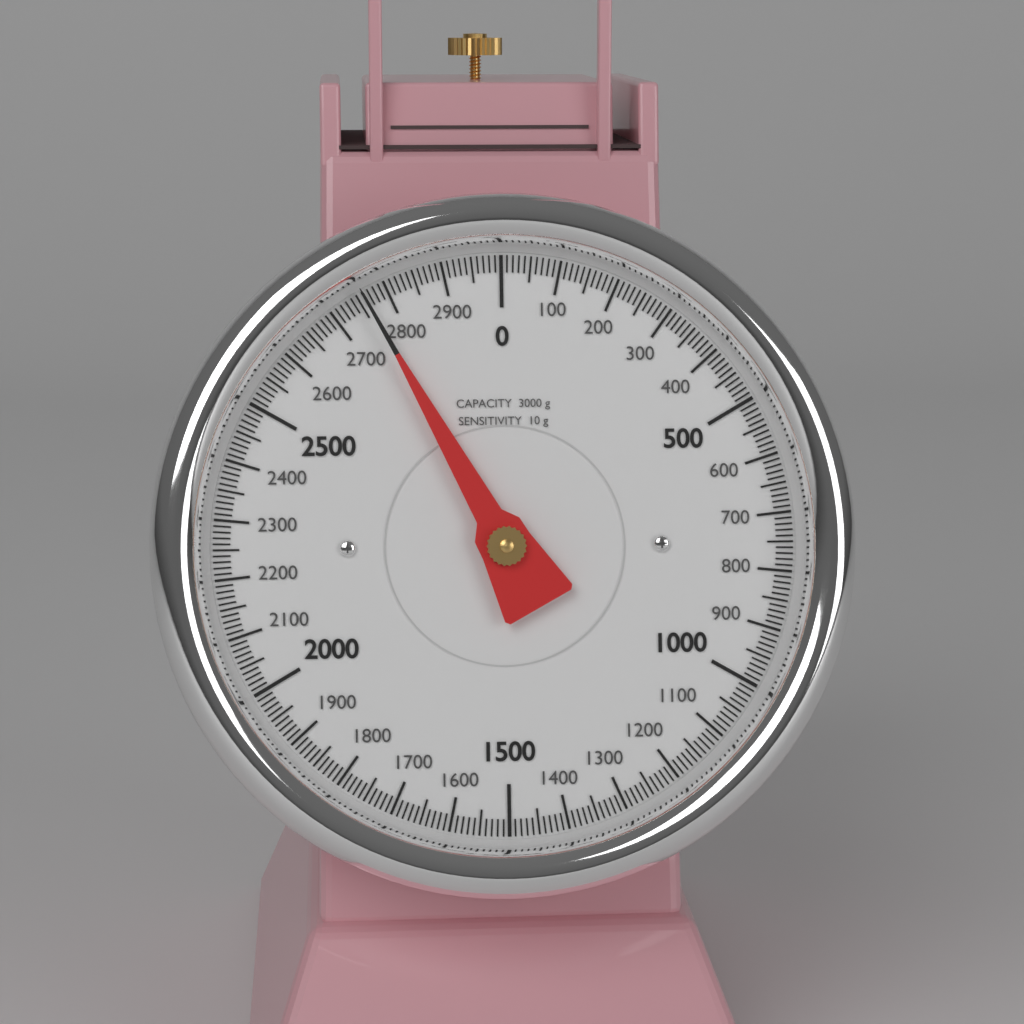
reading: 2760 g
